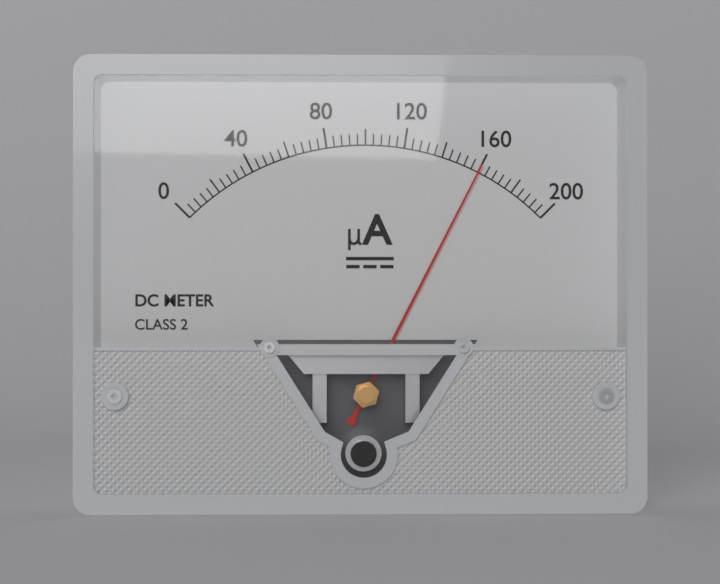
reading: 160 µA
